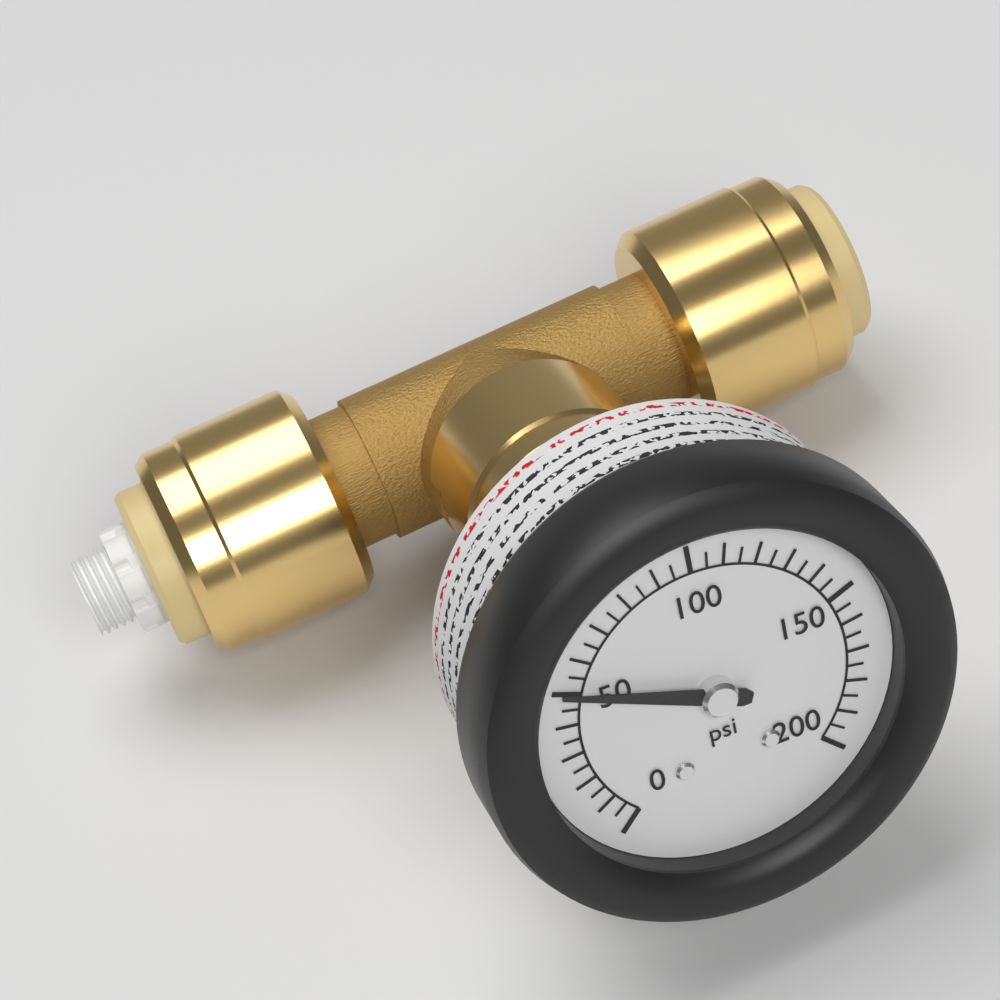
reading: 50 psi
